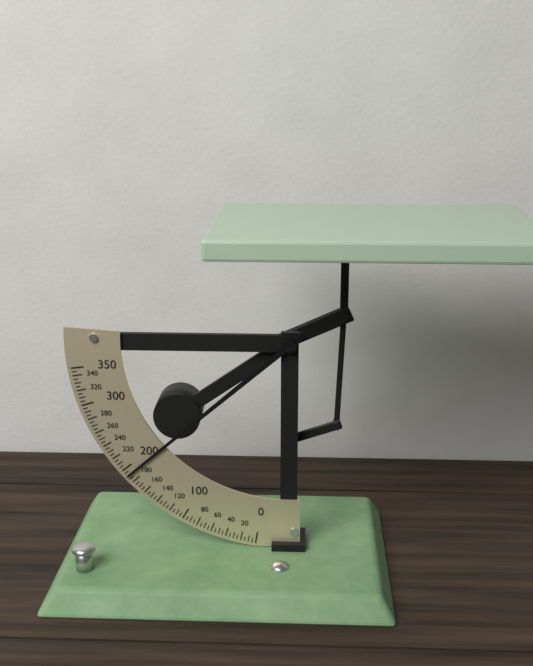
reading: 190 (no unit)
